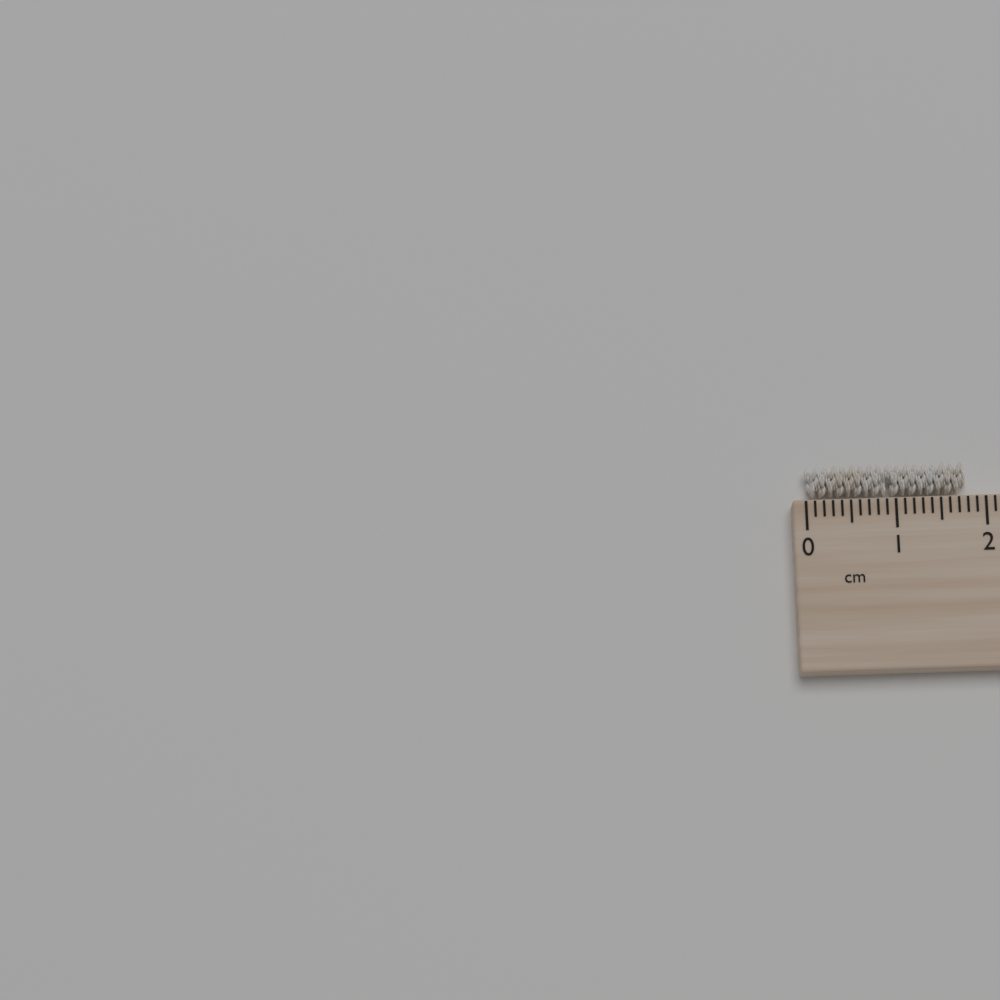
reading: 1.8 cm
